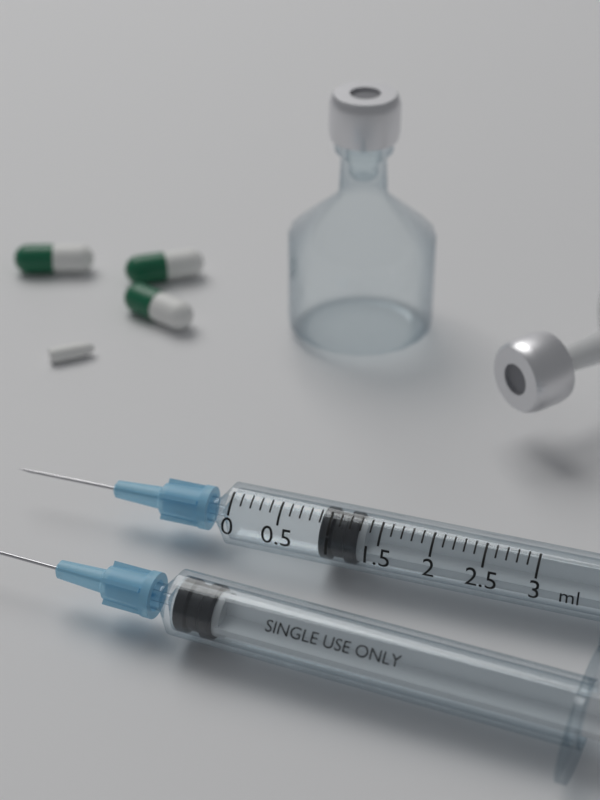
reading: 0.9 ml
